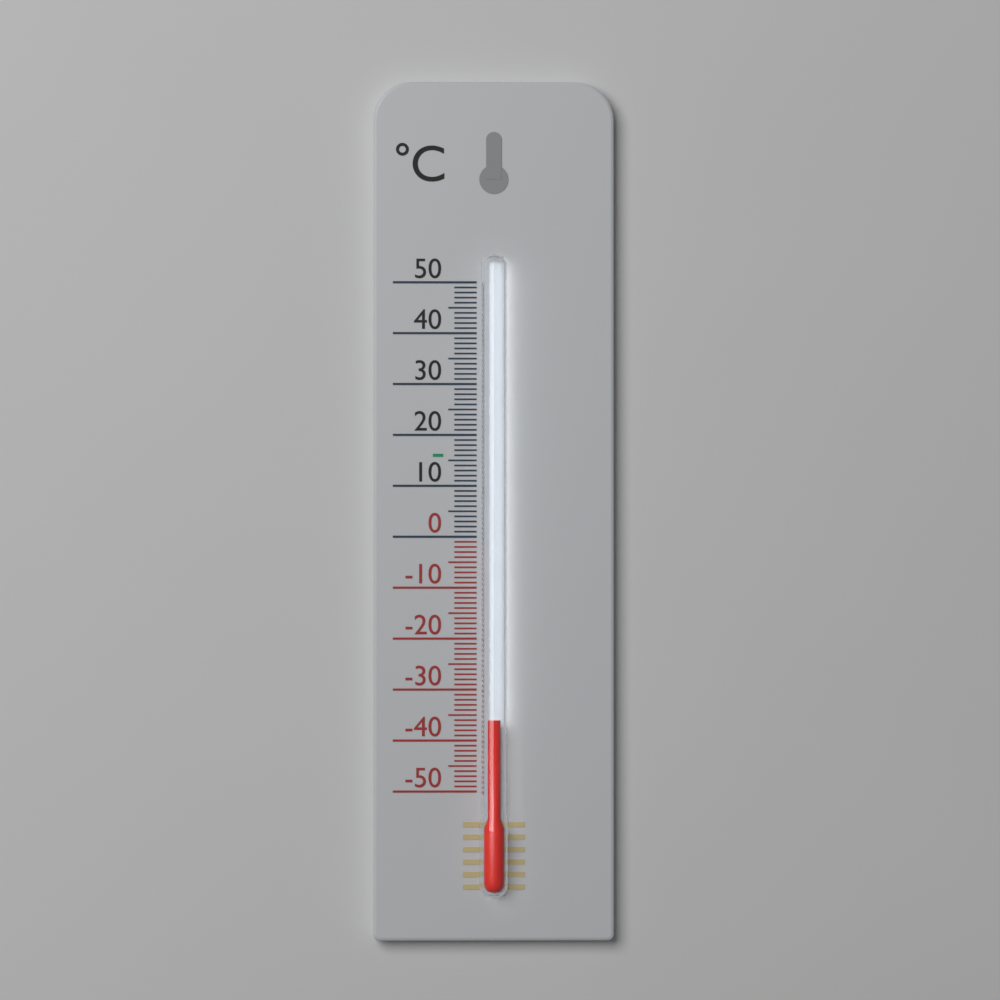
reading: -36 °C
